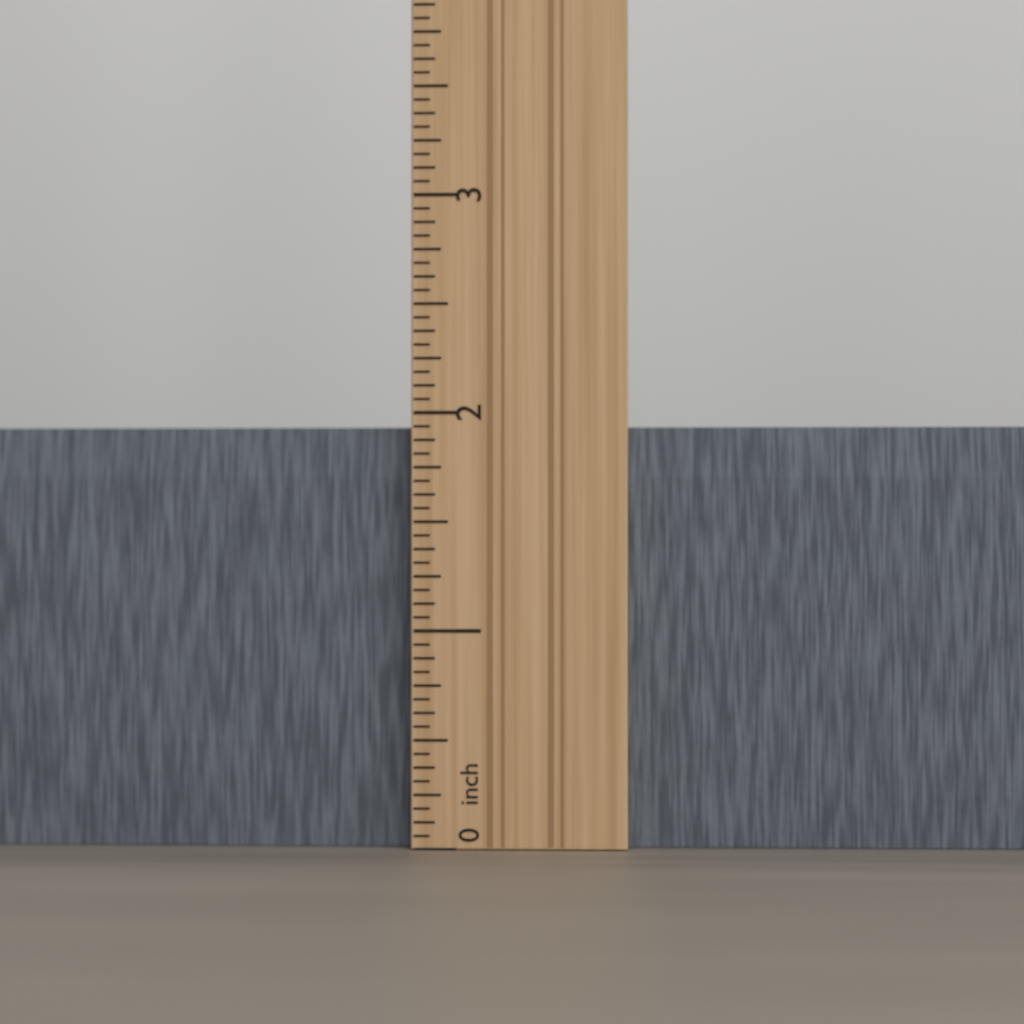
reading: 1.9375 in
